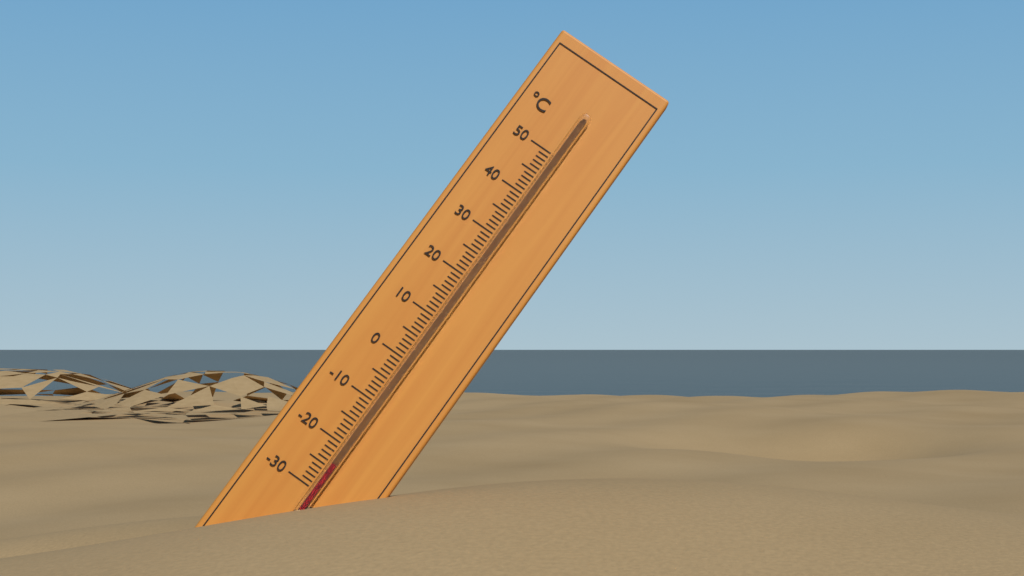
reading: -24 °C
